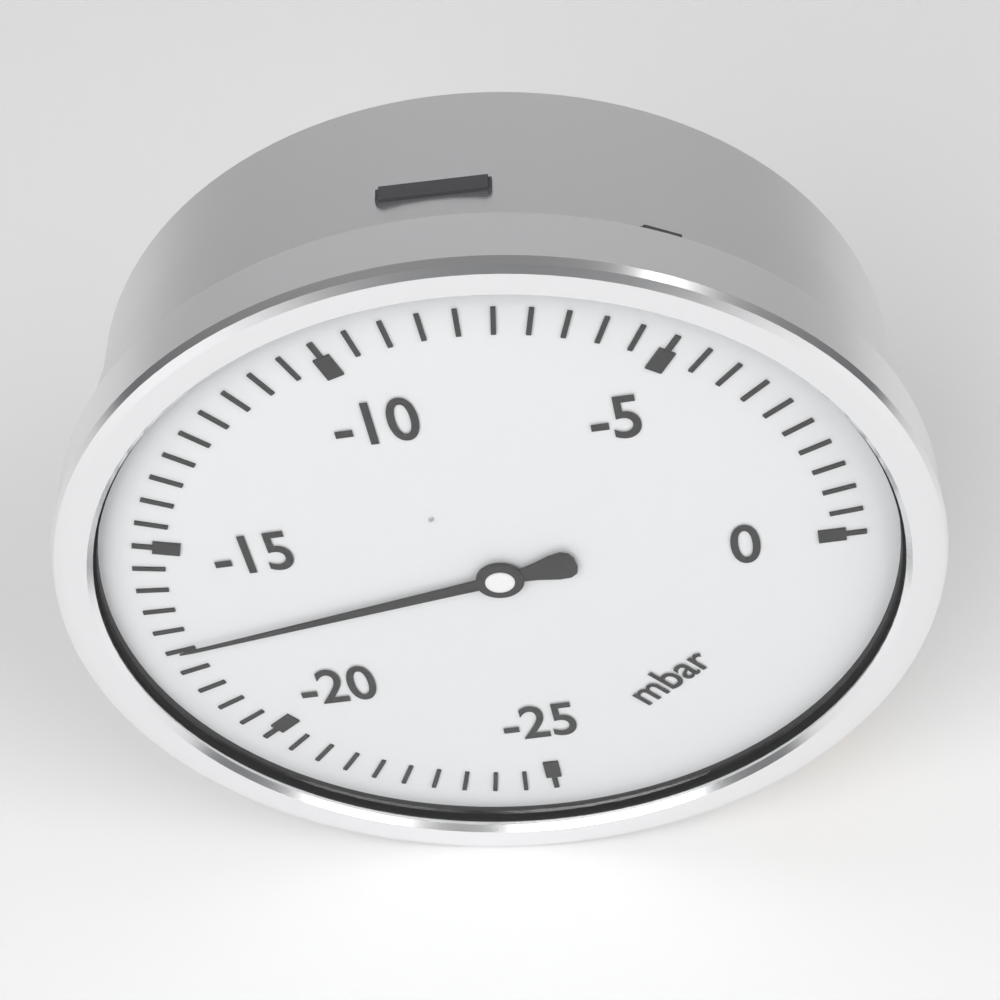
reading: -17.5 mbar
